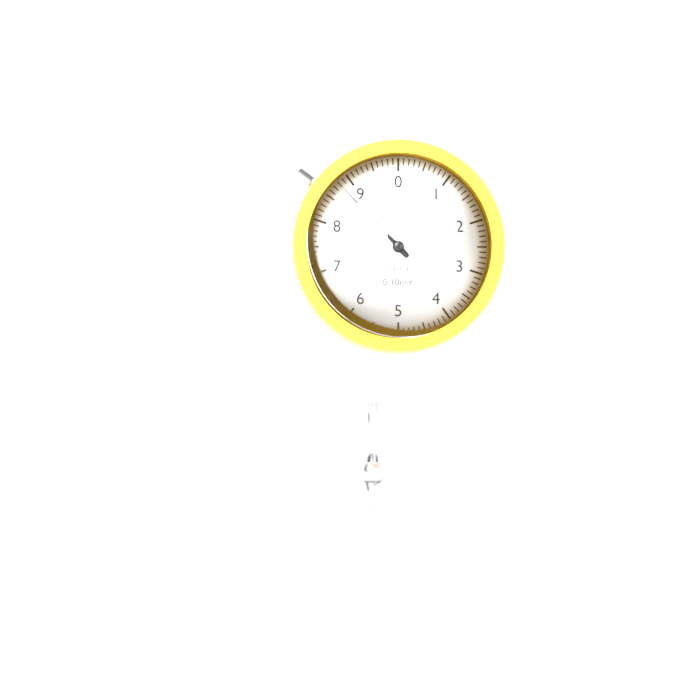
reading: 8.8 mm
